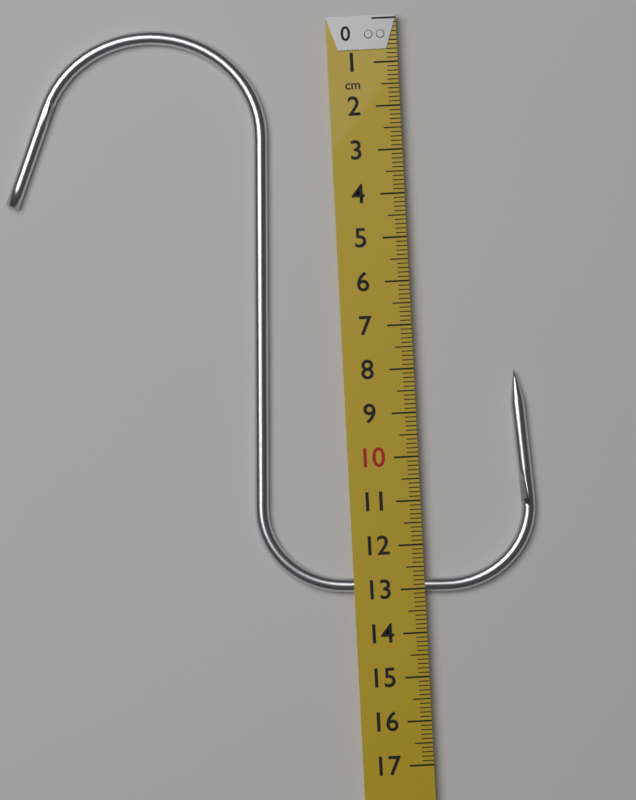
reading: 13.1 cm
